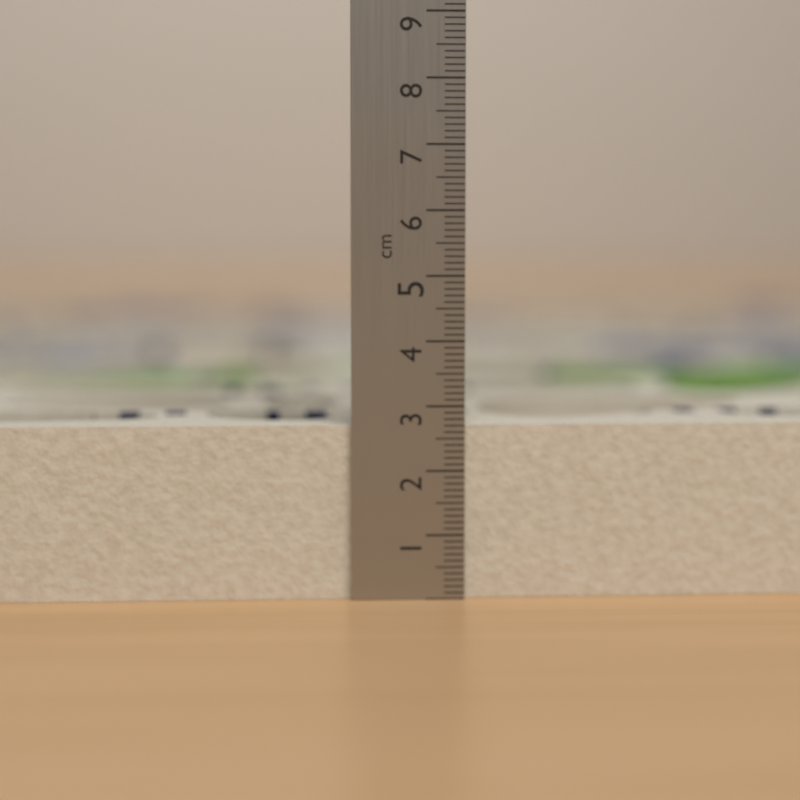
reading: 2.7 cm
